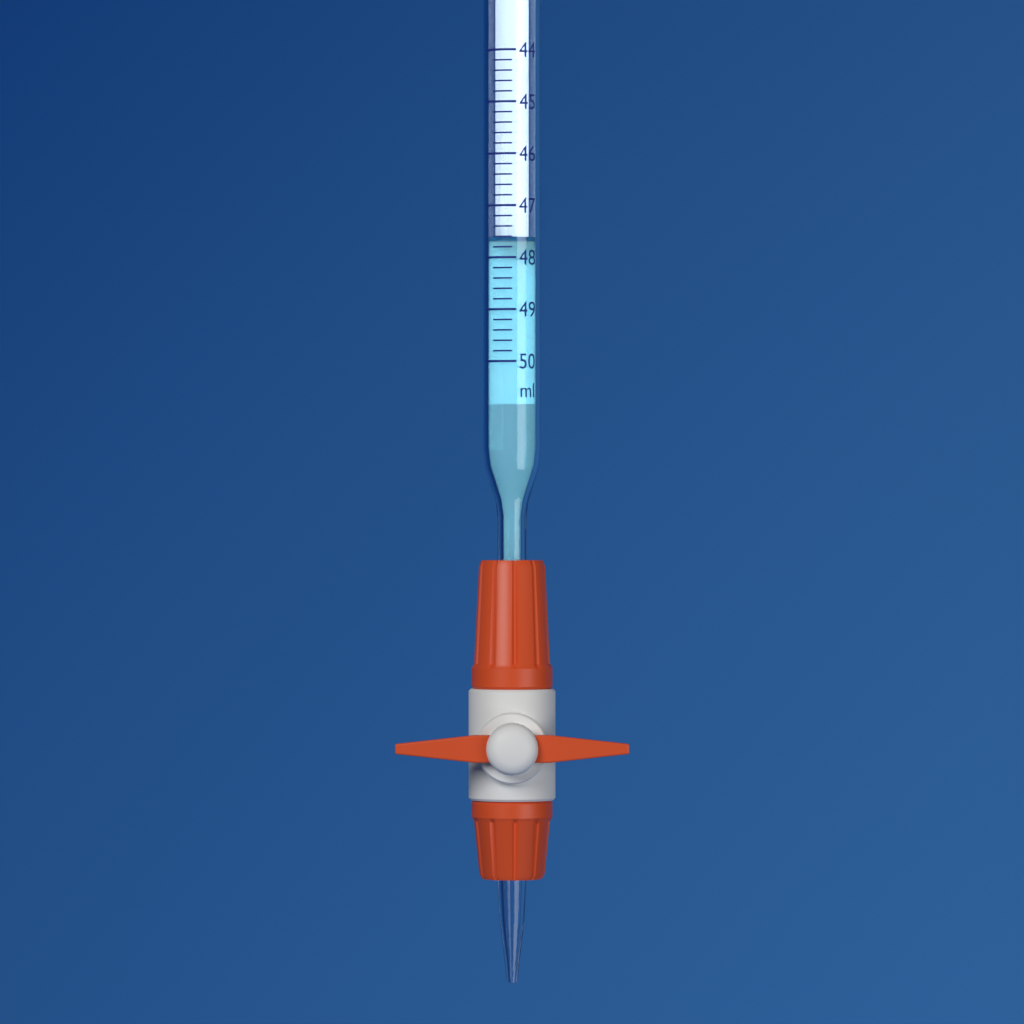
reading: 47.6 ml
